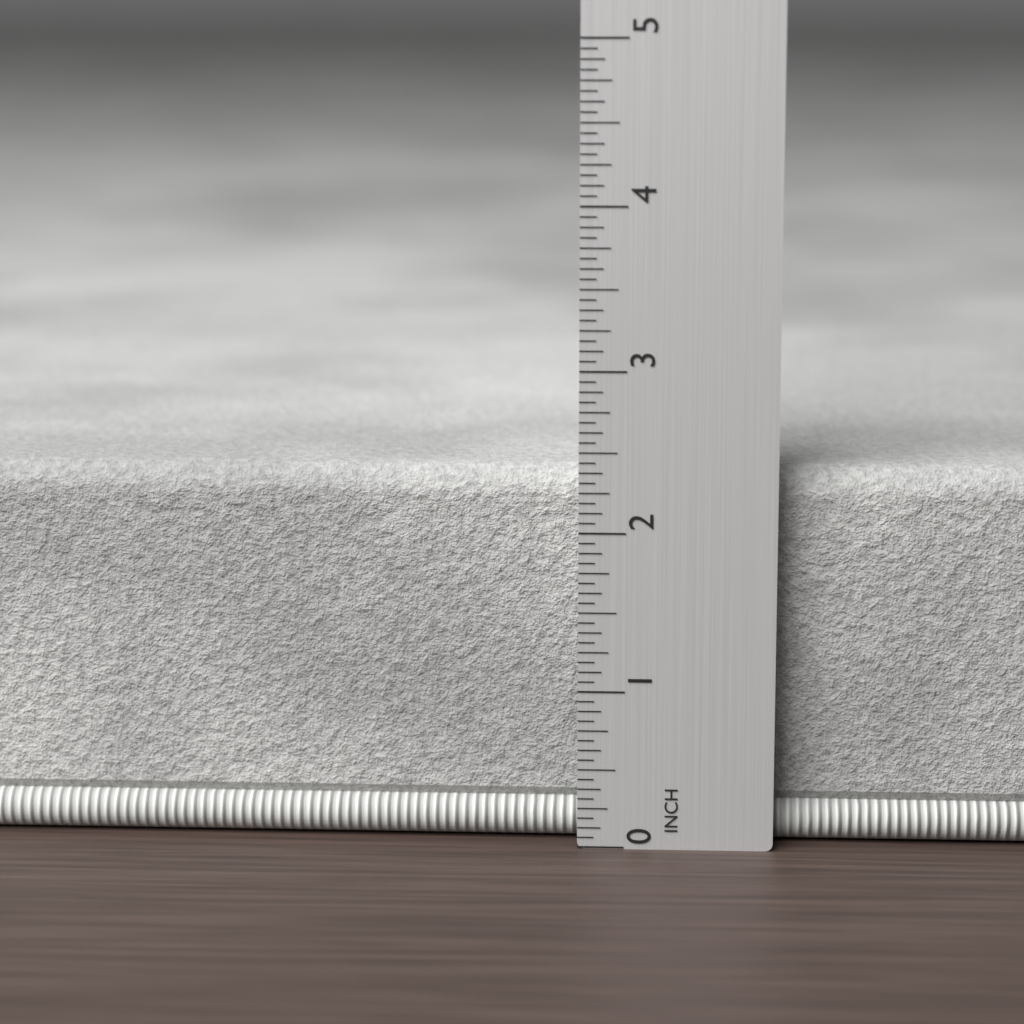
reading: 2.3750 in
